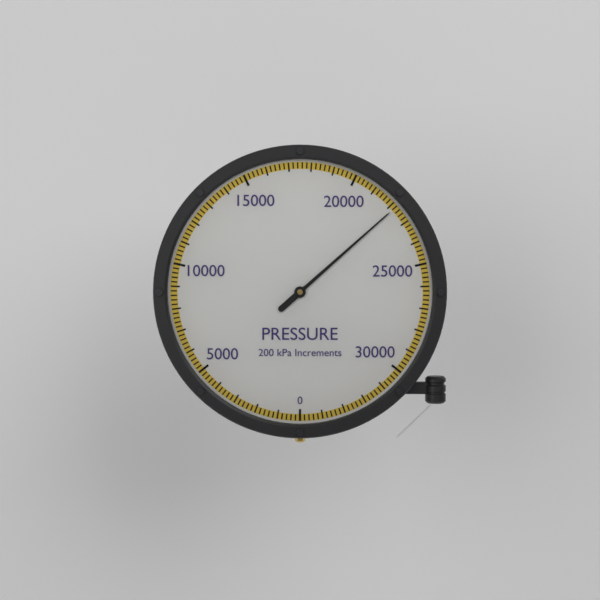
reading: 22200 kPa
